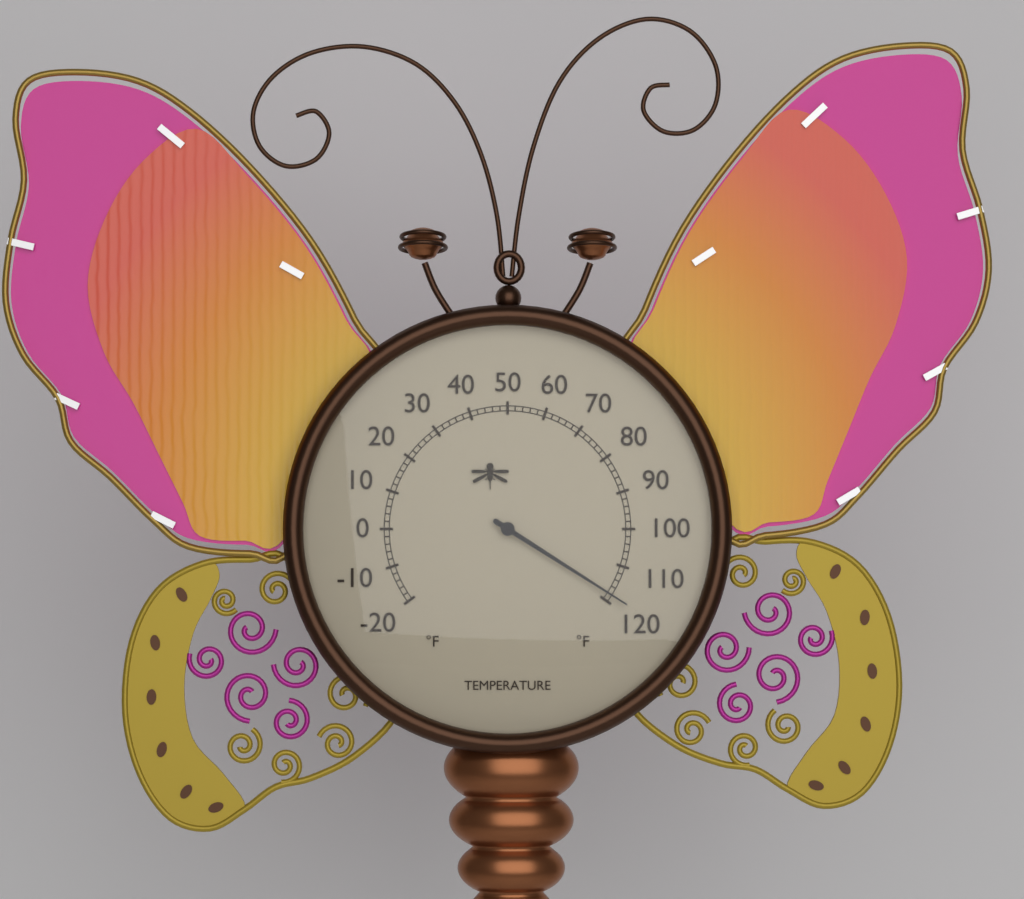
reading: 118 °F
